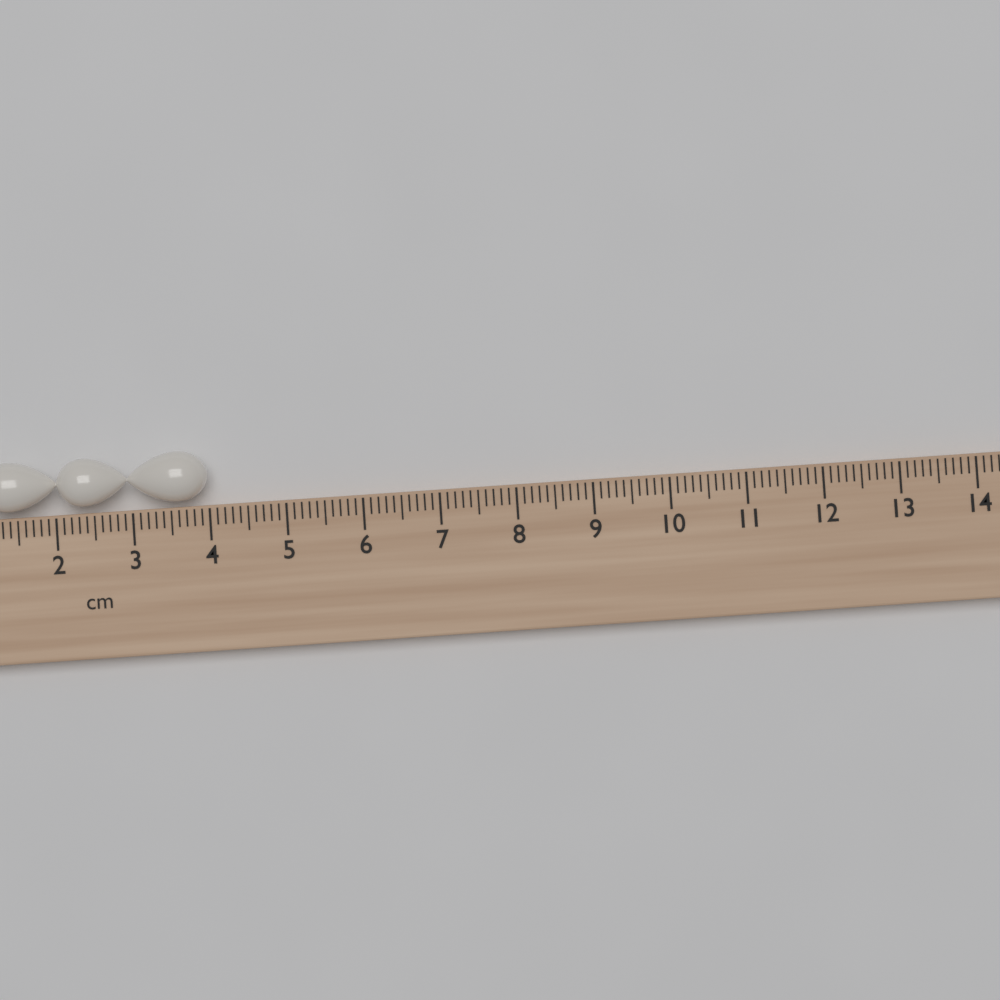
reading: 4.0 cm
